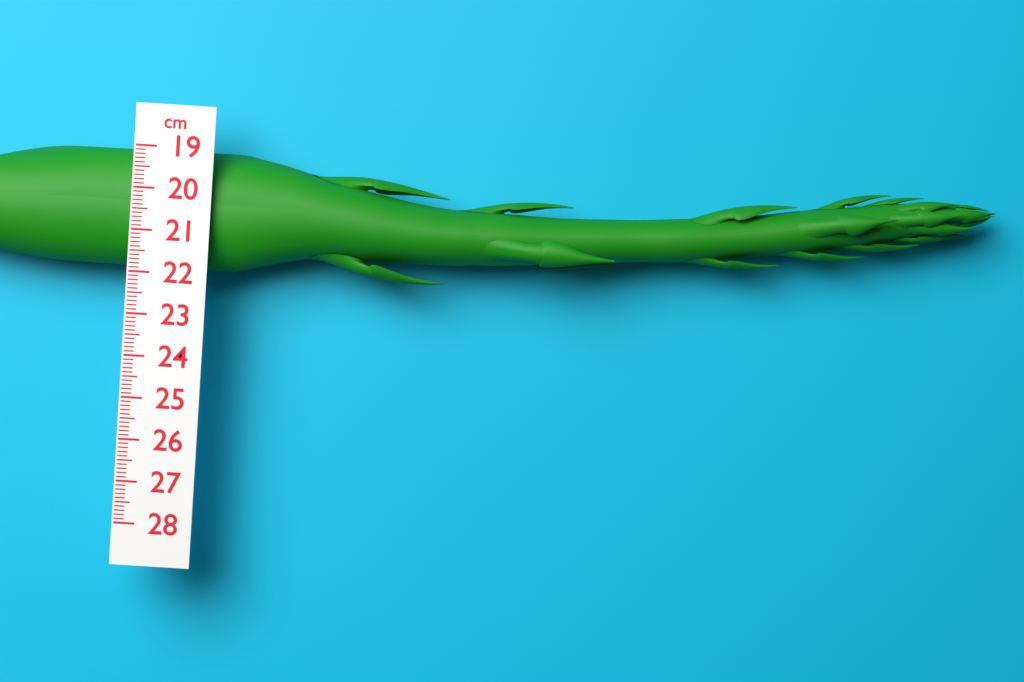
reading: 21.9 cm
